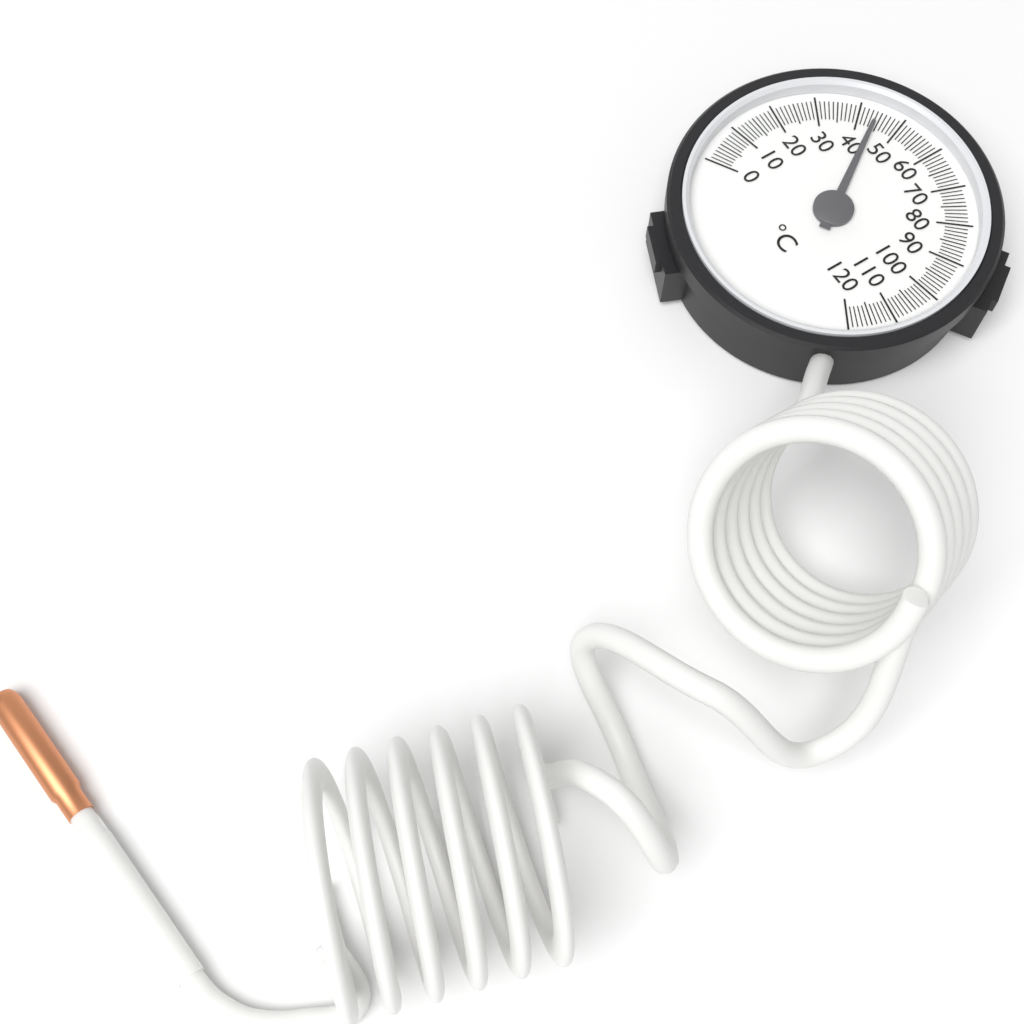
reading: 44 °C
